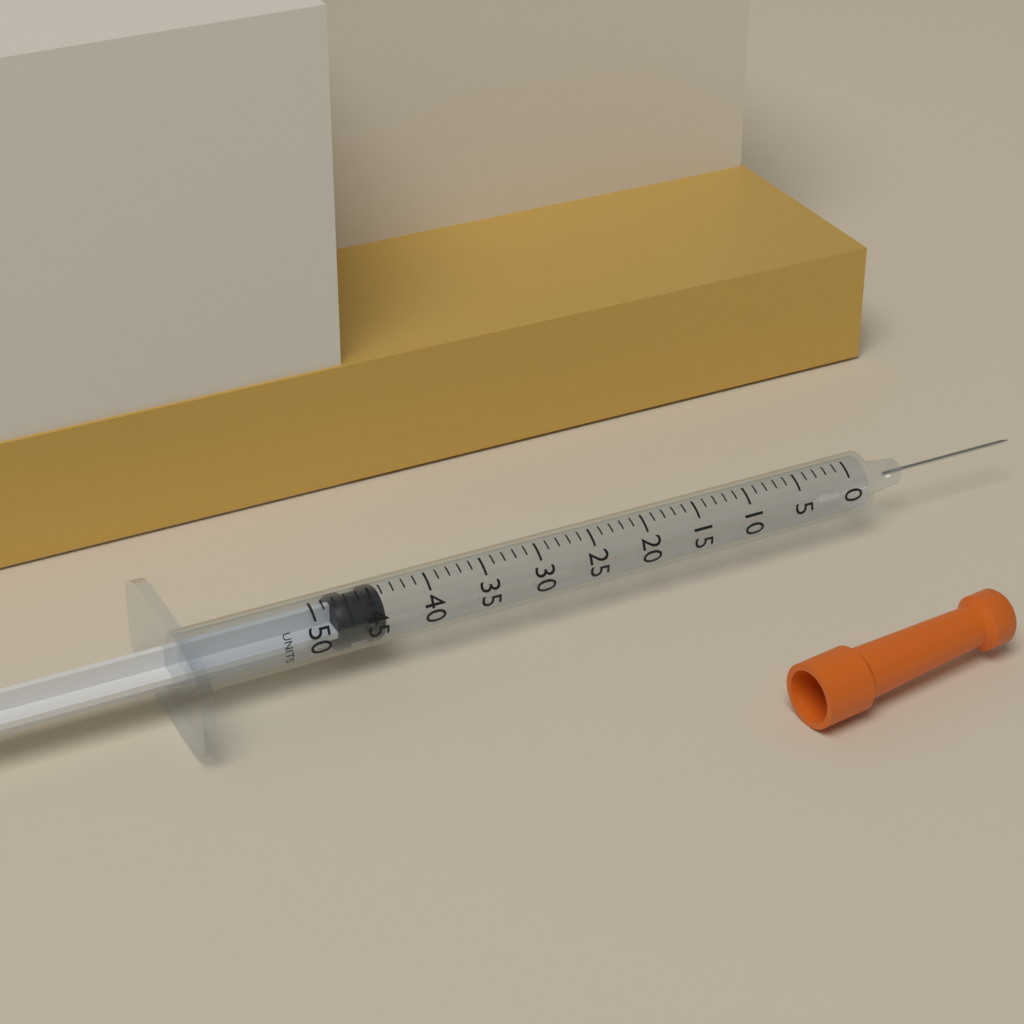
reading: 44 units
